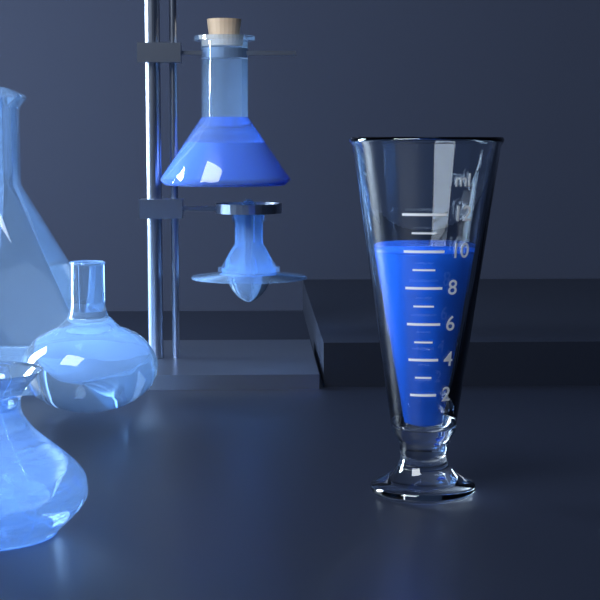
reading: 10 ml
